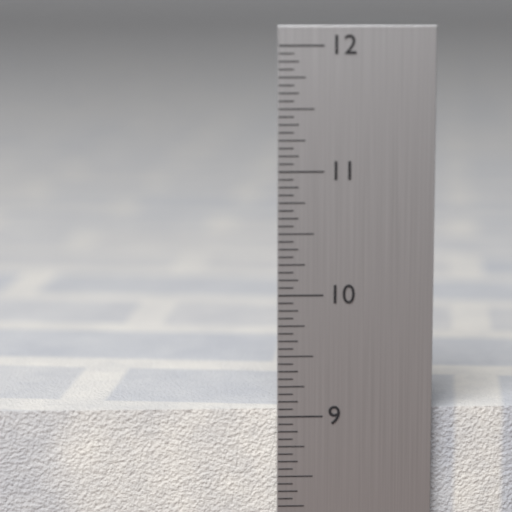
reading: 9.0625 in
